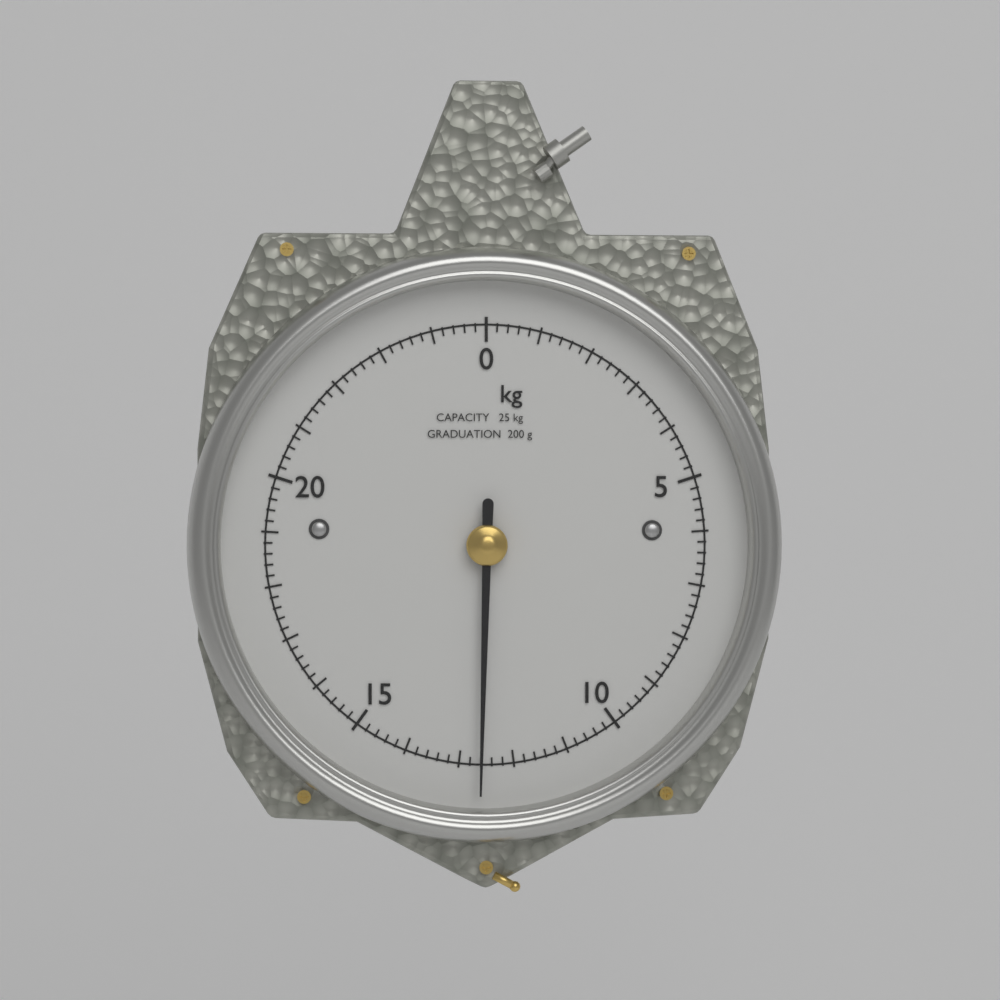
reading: 12.6 kg
